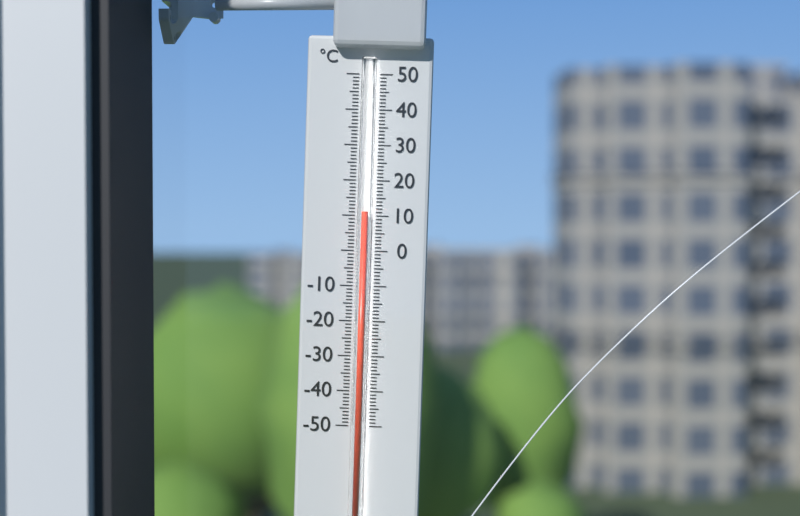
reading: 11 °C
